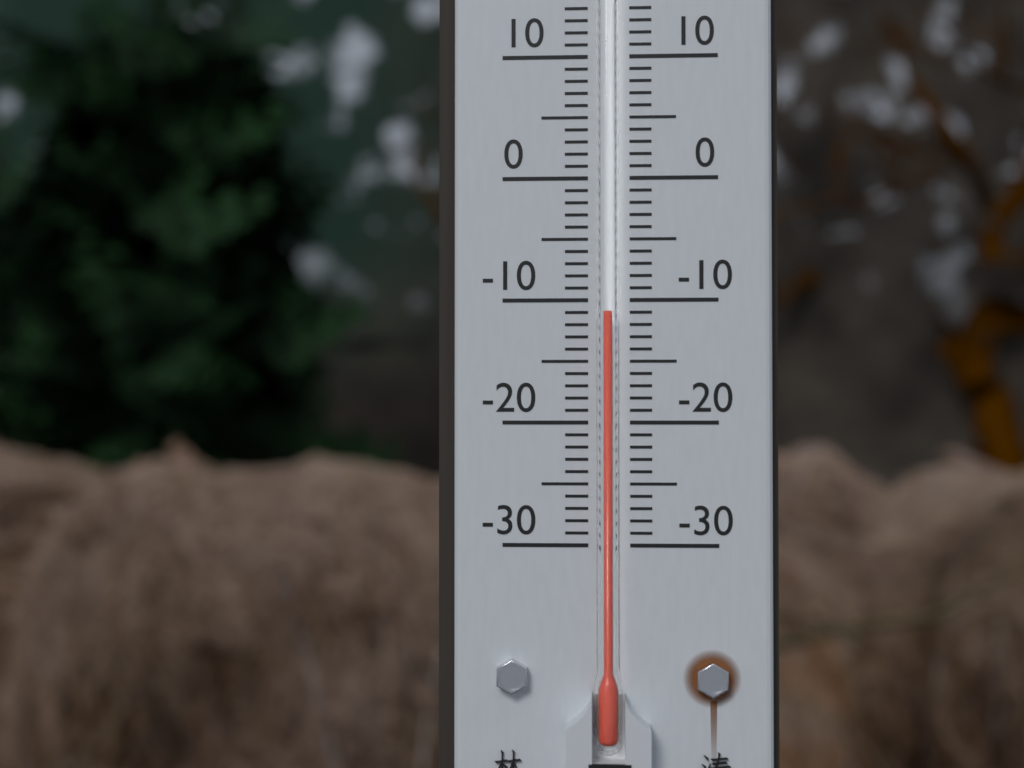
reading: -11 °C
